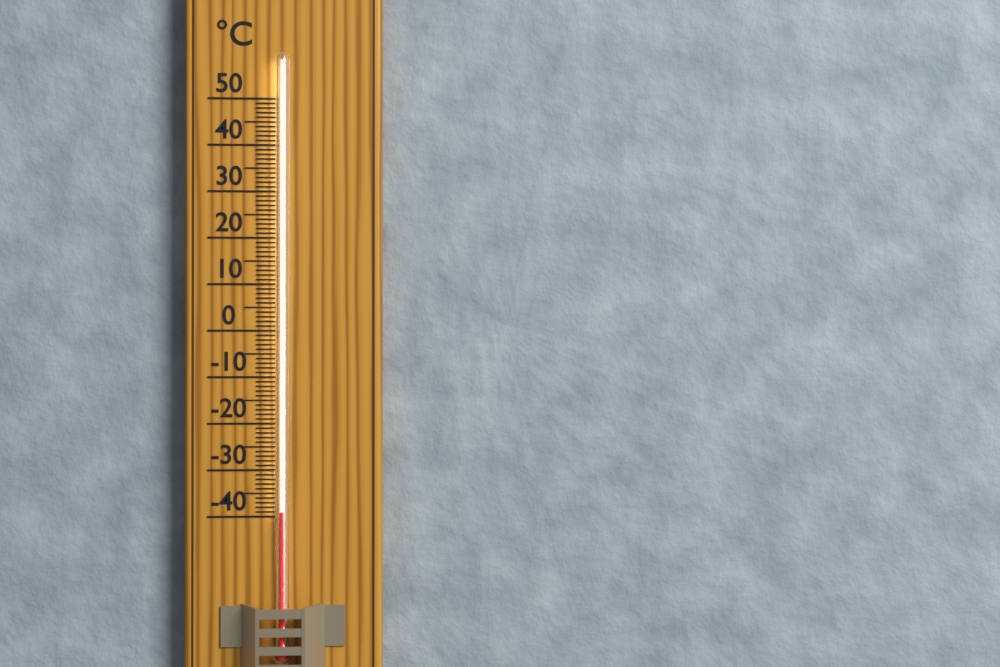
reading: -39 °C
